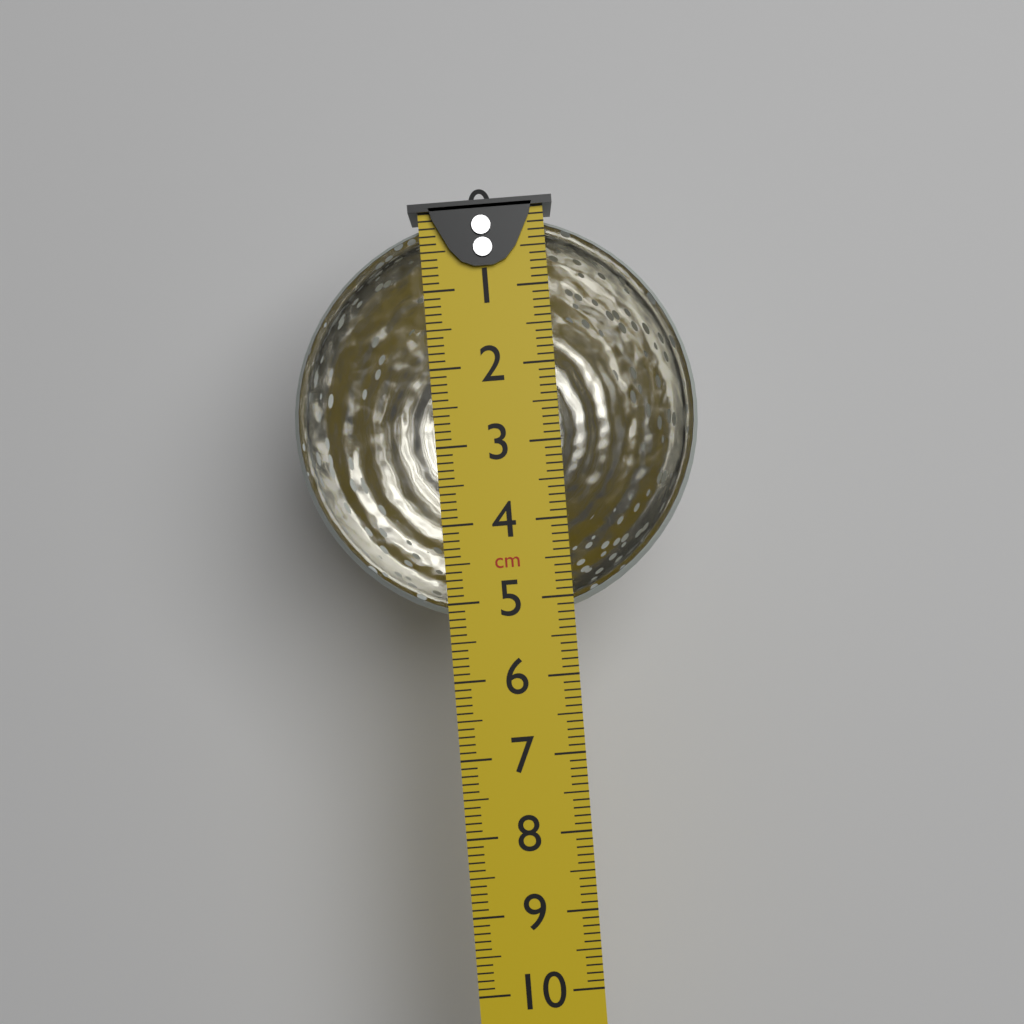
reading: 5.3 cm
